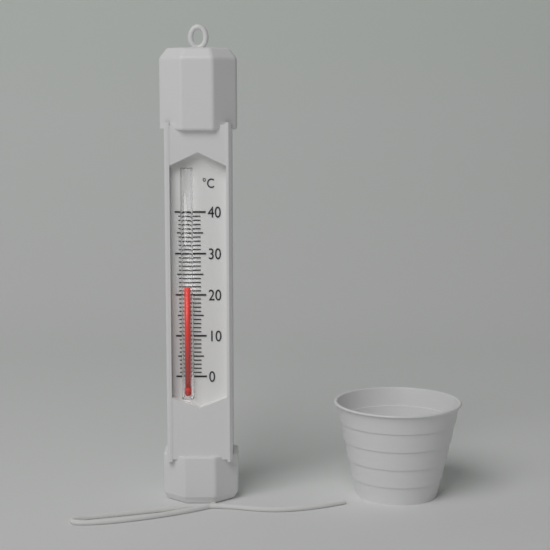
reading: 22 °C
